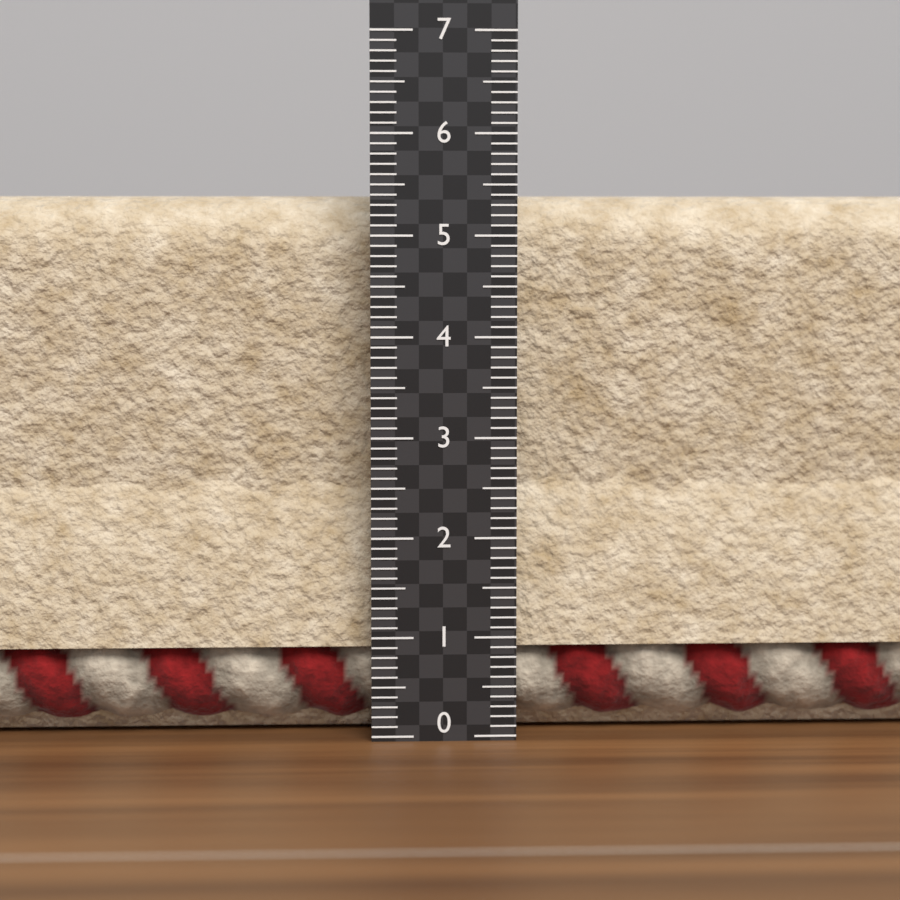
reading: 5.4 (no unit)
